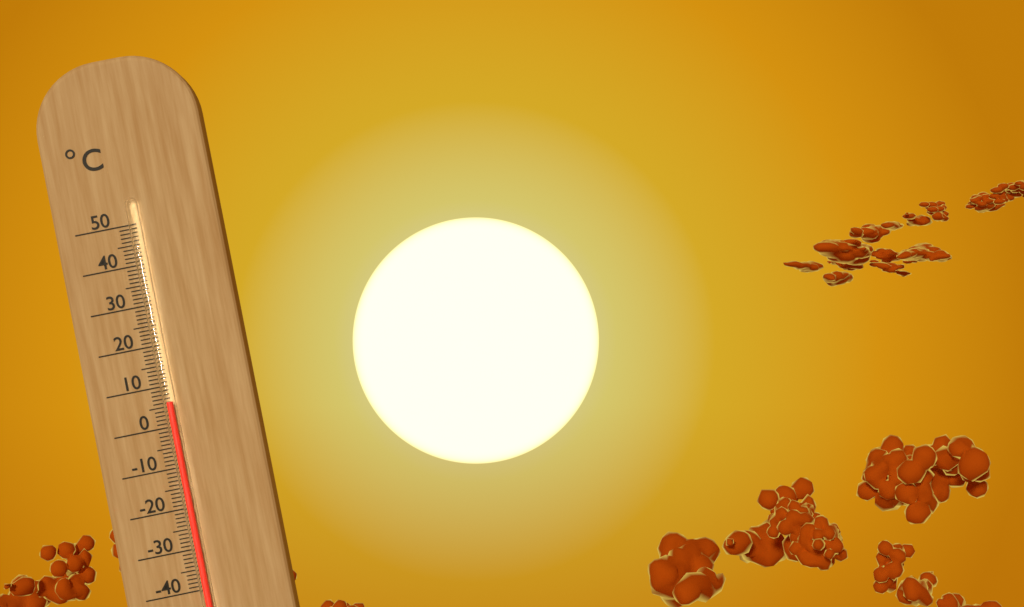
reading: 6 °C
